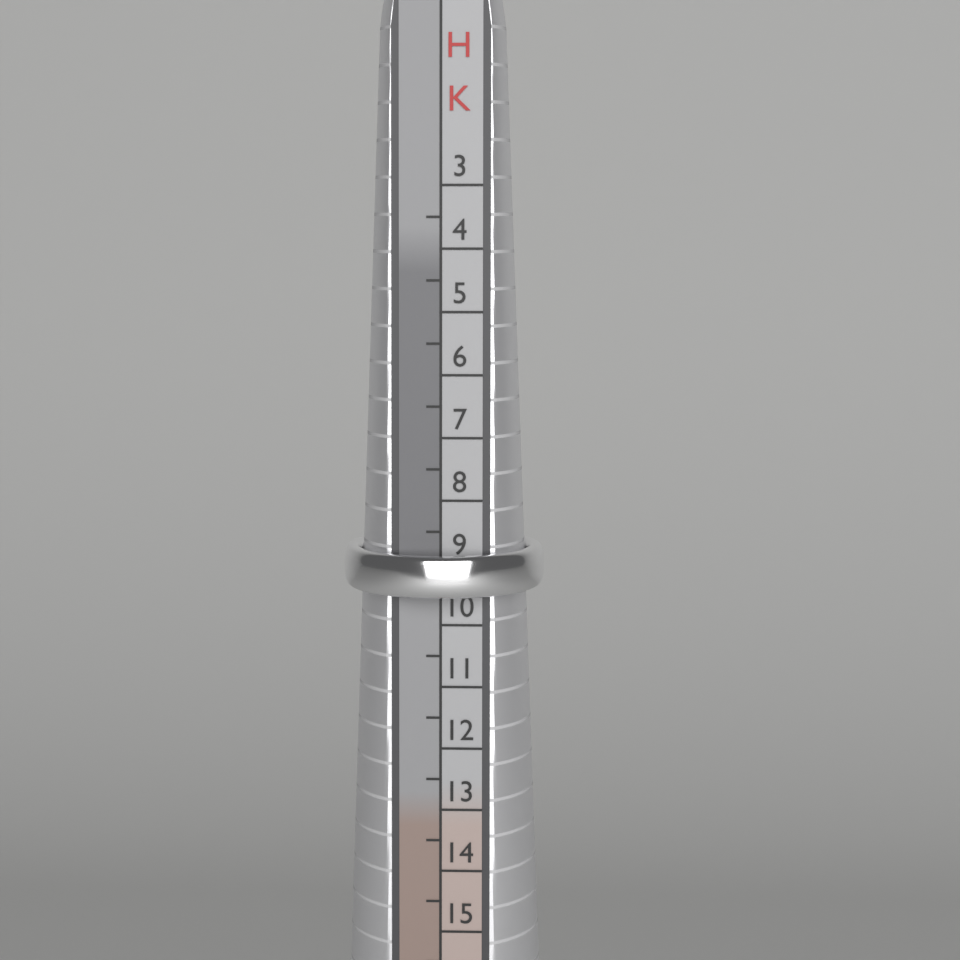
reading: 9.5 HK
